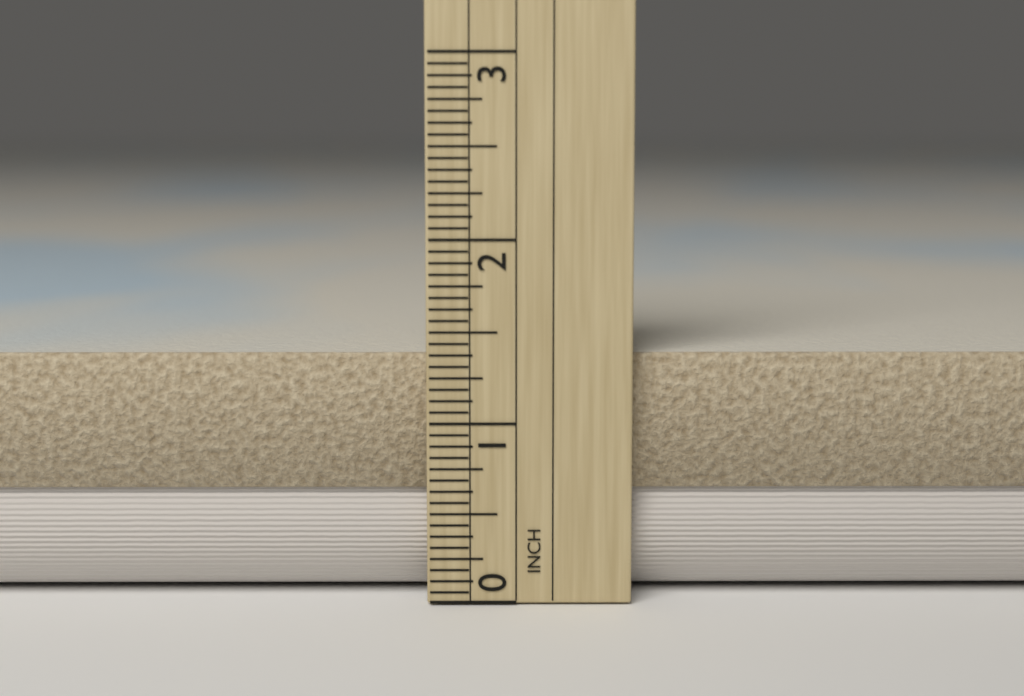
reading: 1.3750 in
